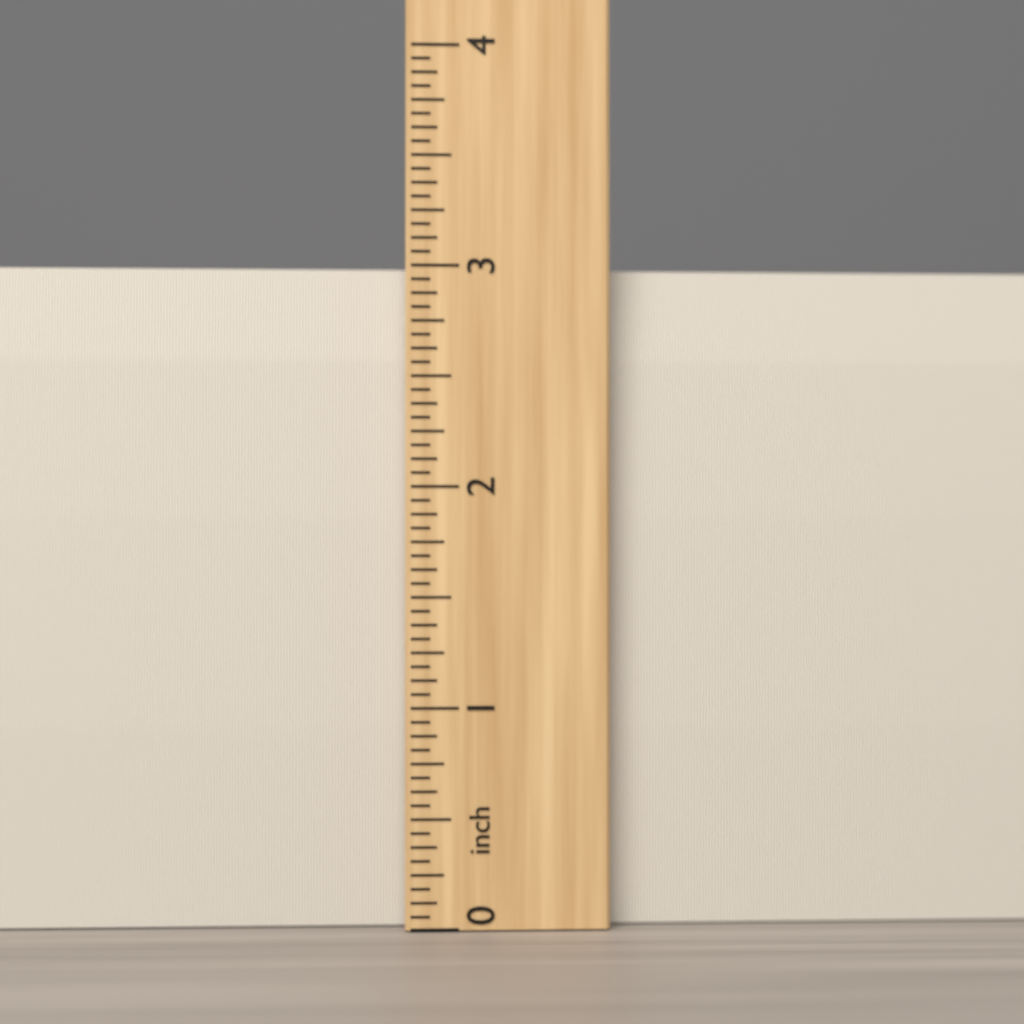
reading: 3.0000 inch
